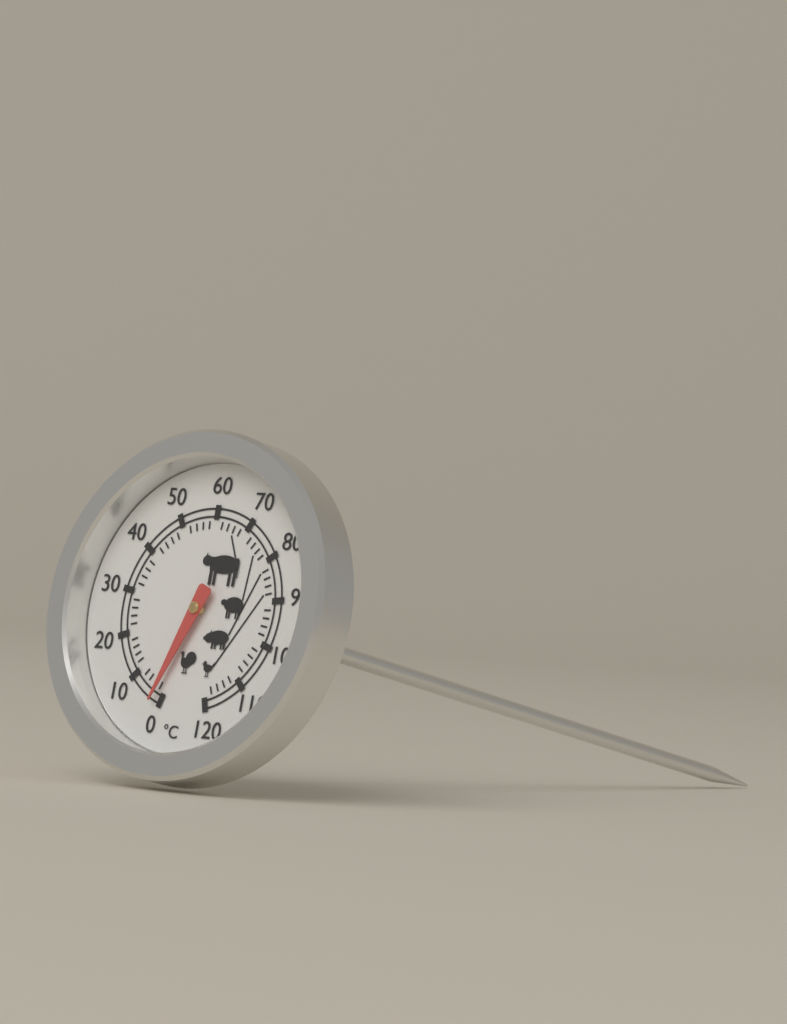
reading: 2 °C
